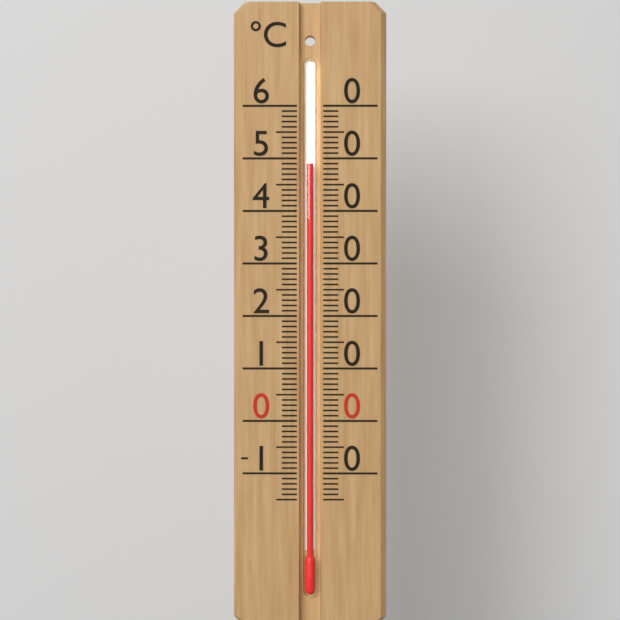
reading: 49 °C
